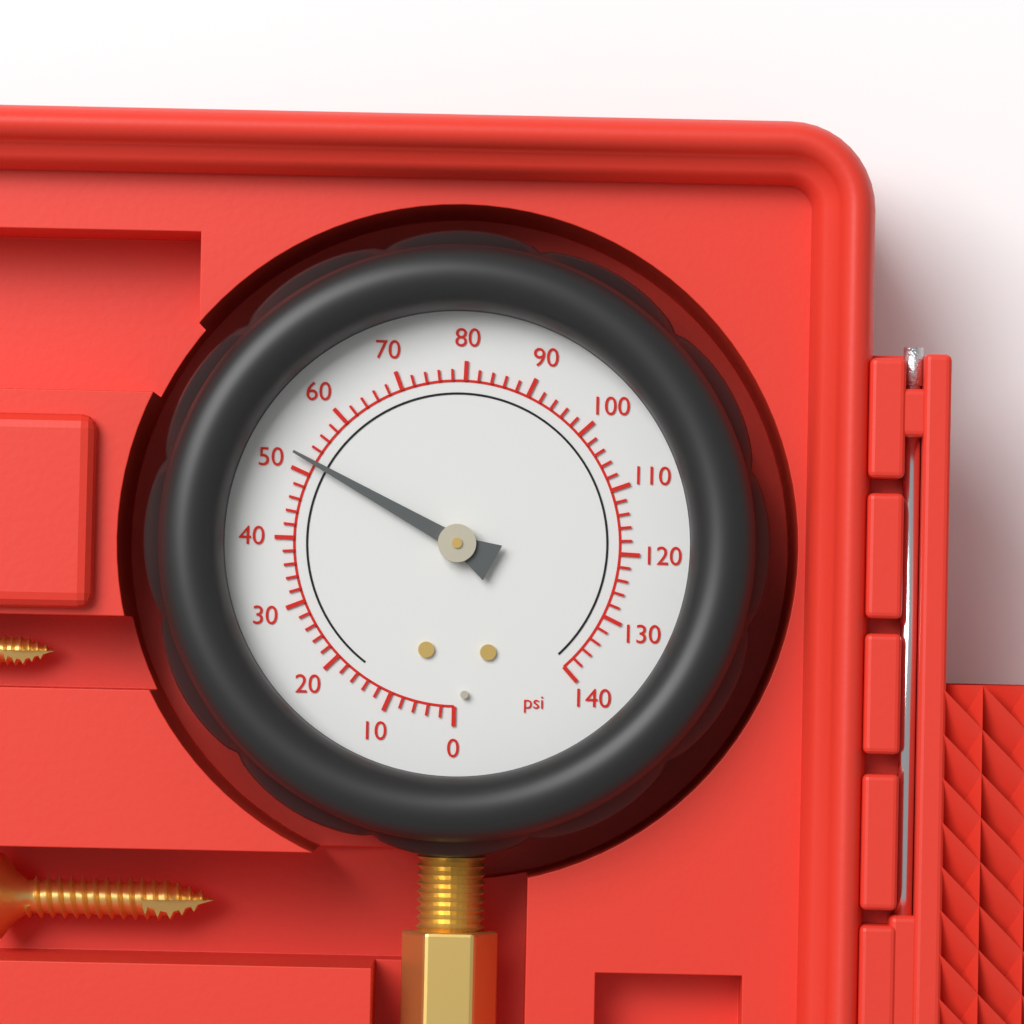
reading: 52 psi
